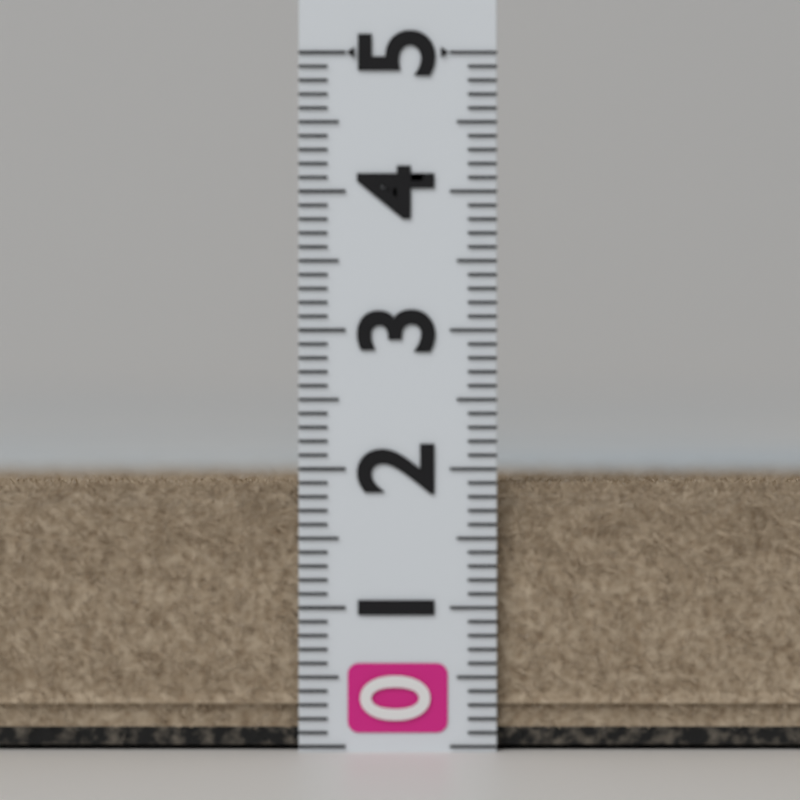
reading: 1.9 (no unit)
